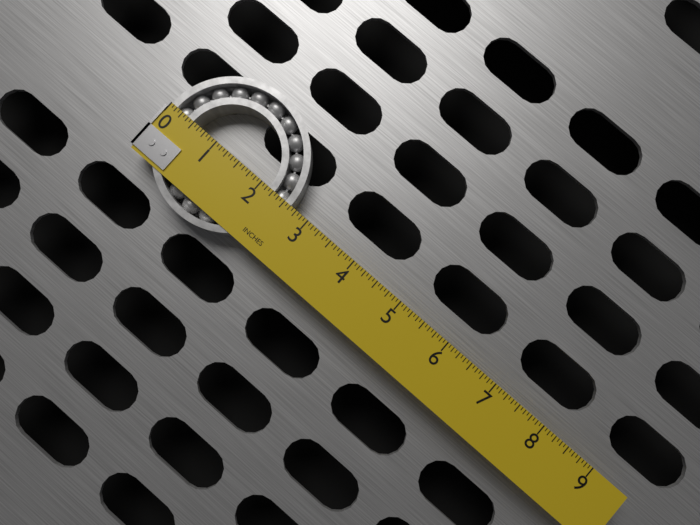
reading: 2.6250 in
